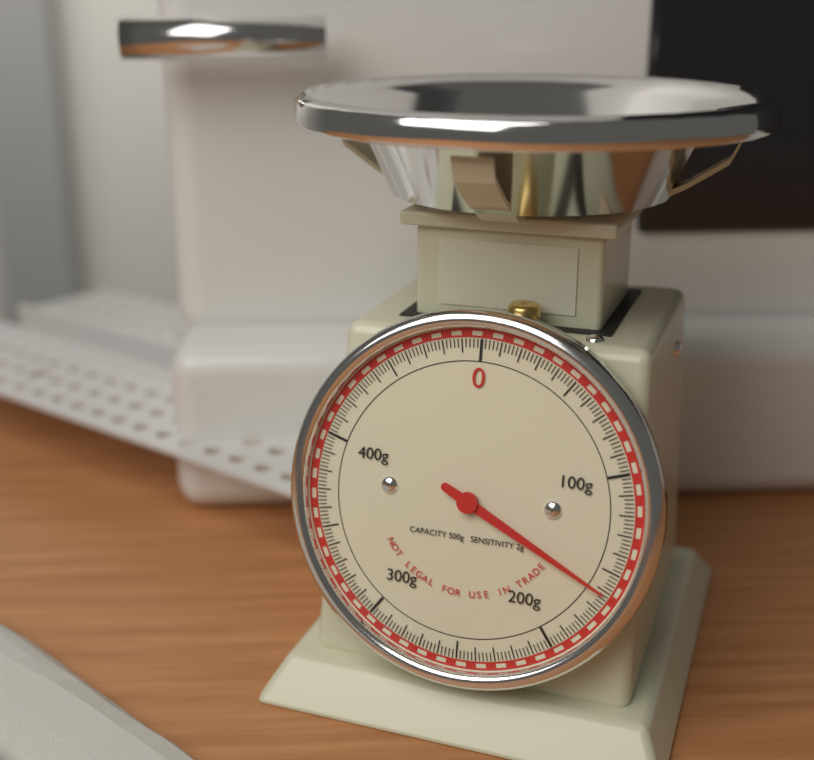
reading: 162 g
